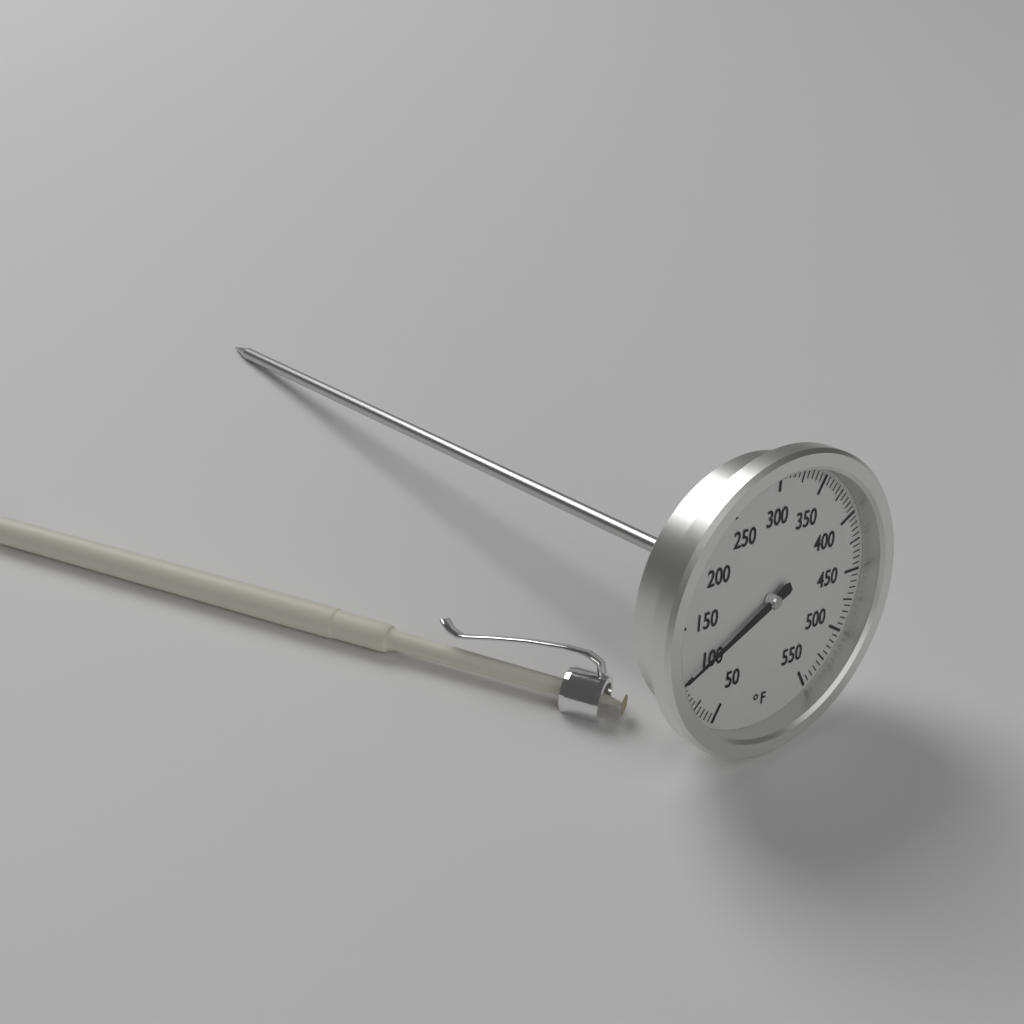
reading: 105 °F
